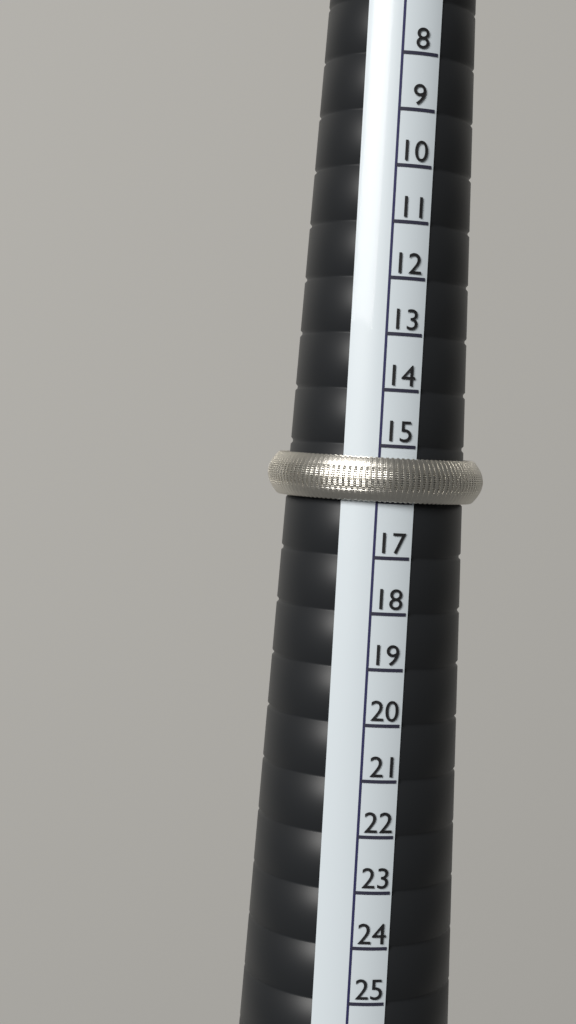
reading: 16 (no unit)
